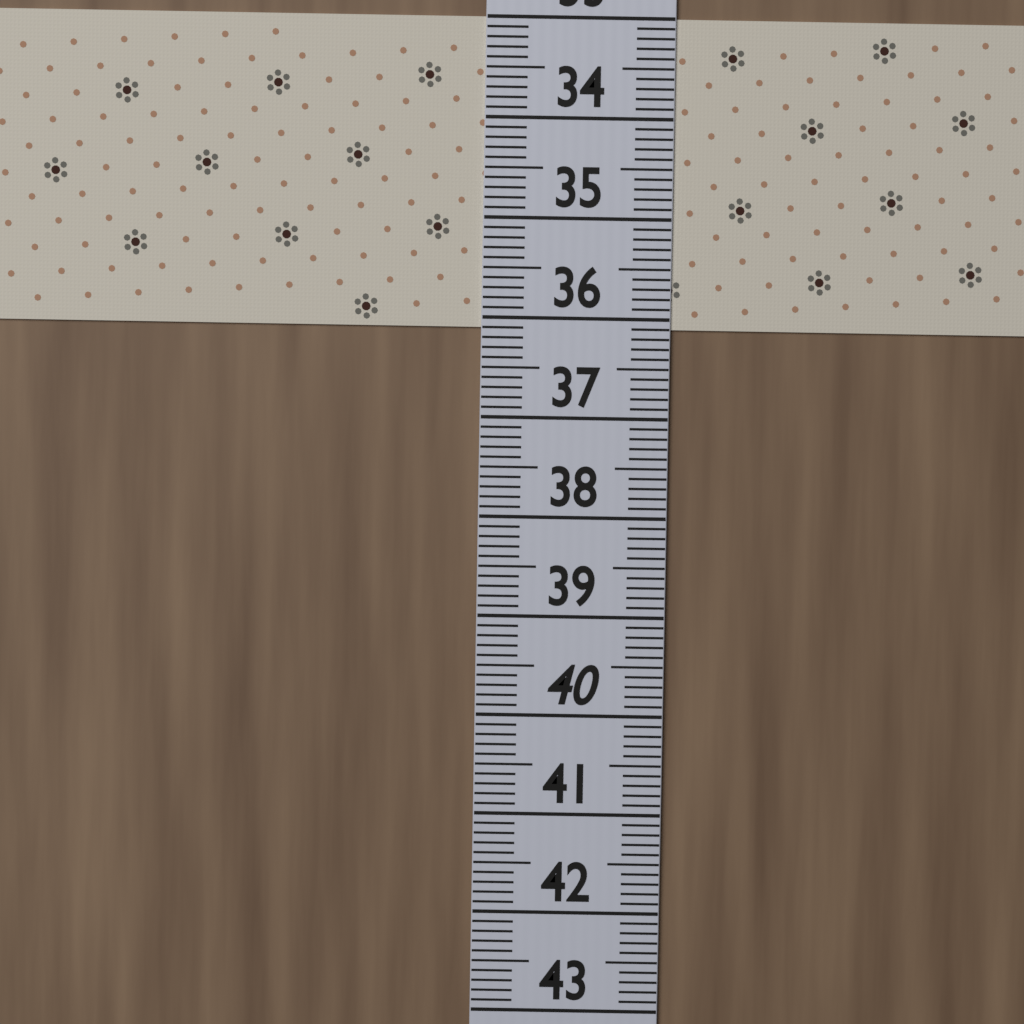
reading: 36.1 (no unit)
